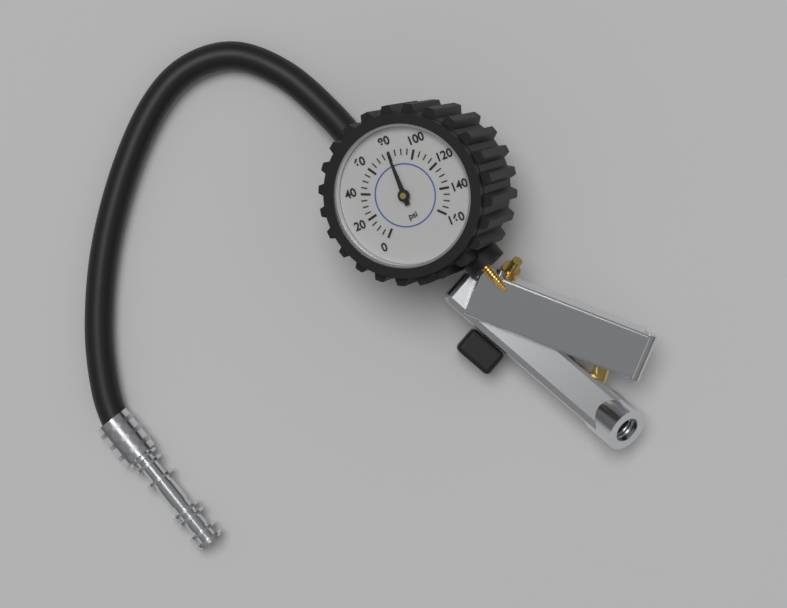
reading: 80 psi
